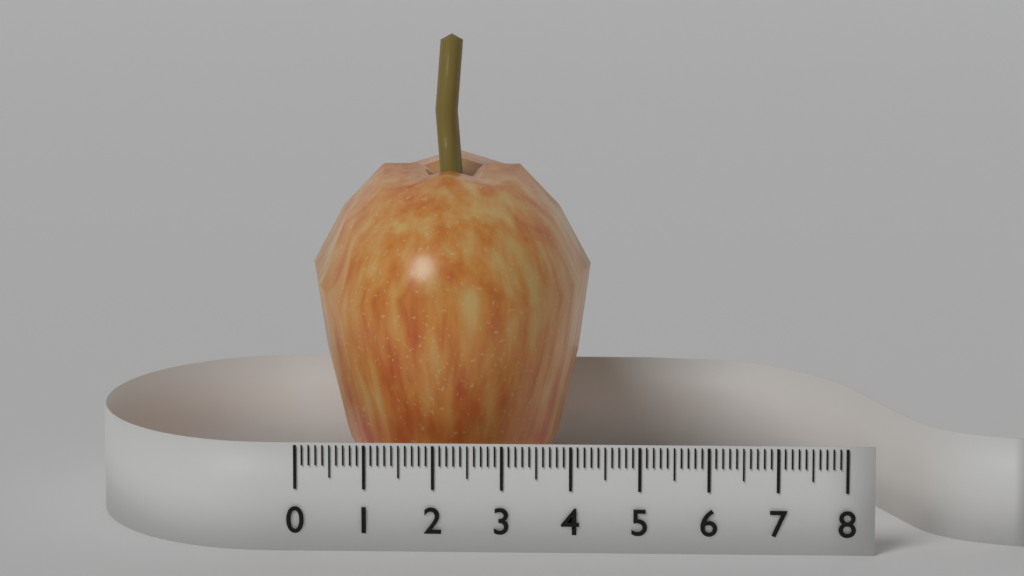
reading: 4.2 (no unit)
